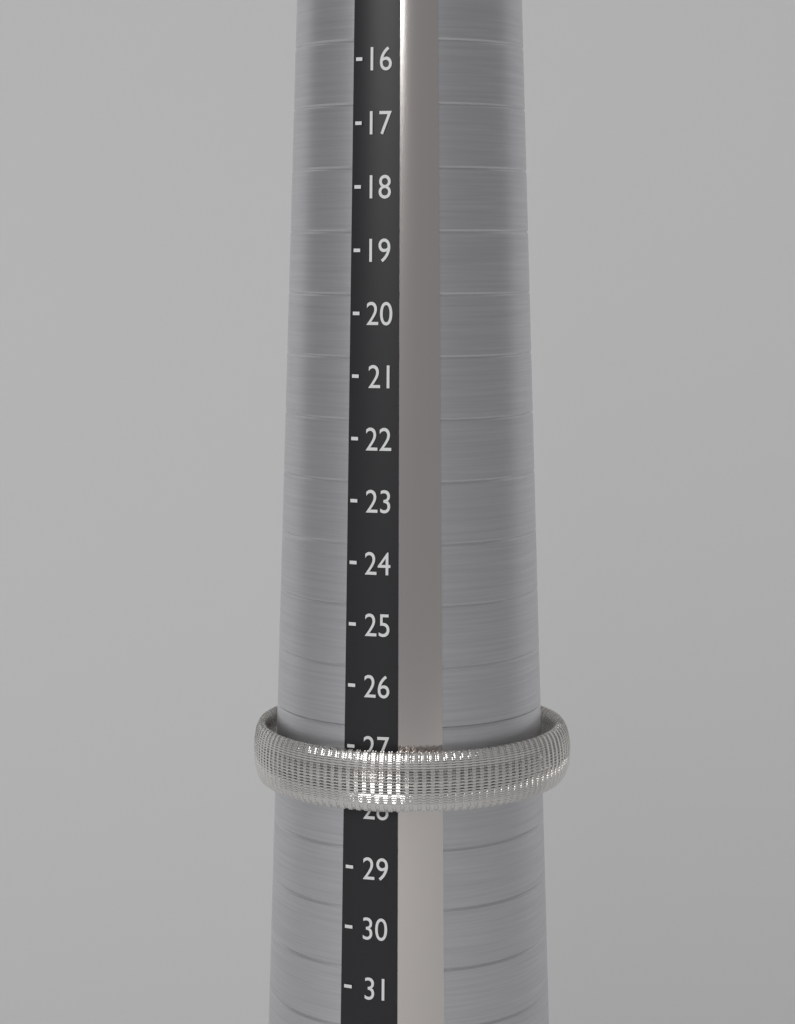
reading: 28 (no unit)
